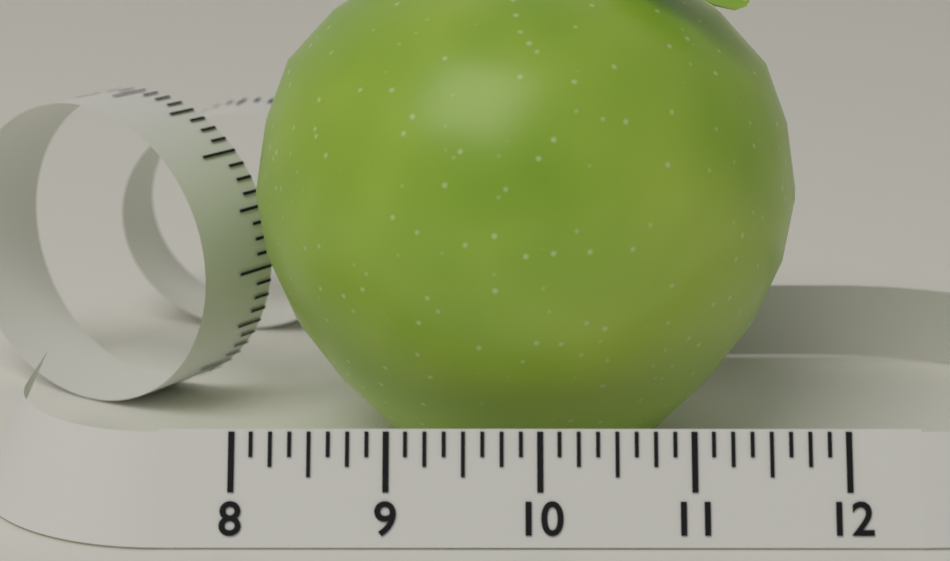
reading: 11.875 (no unit)
